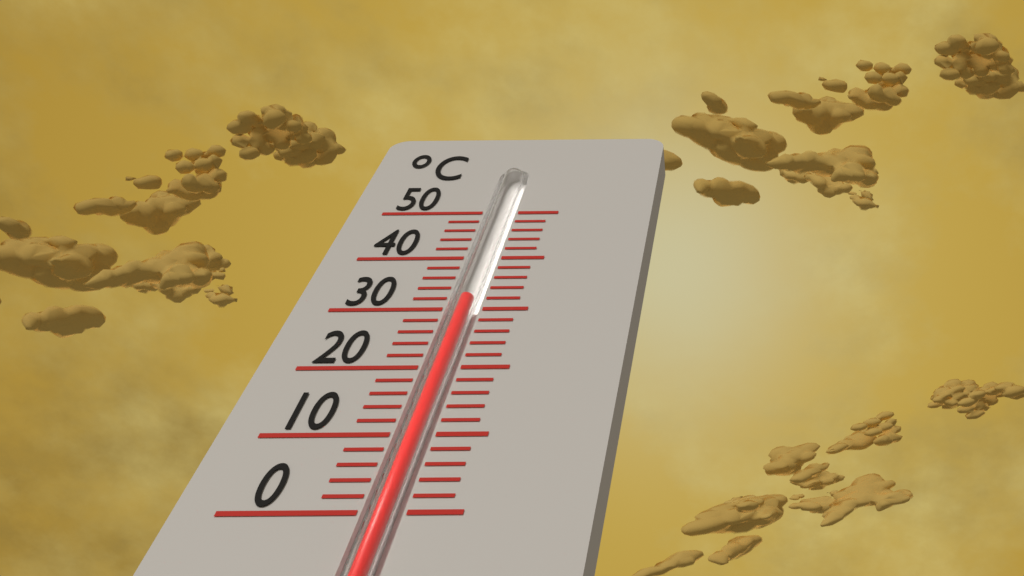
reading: 32 °C
